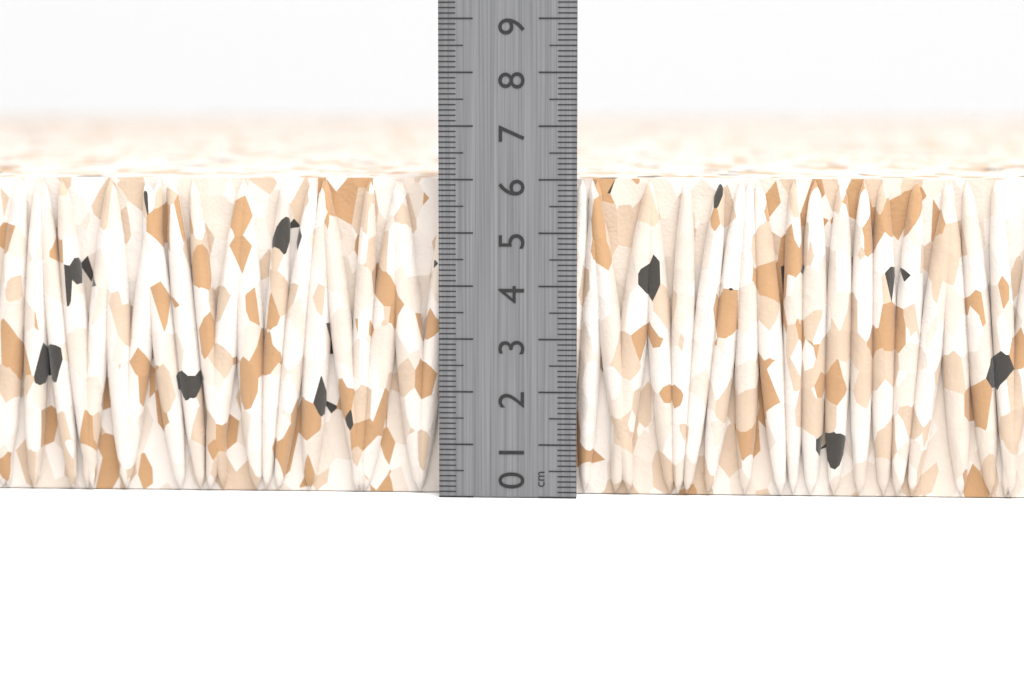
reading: 6.0 cm
